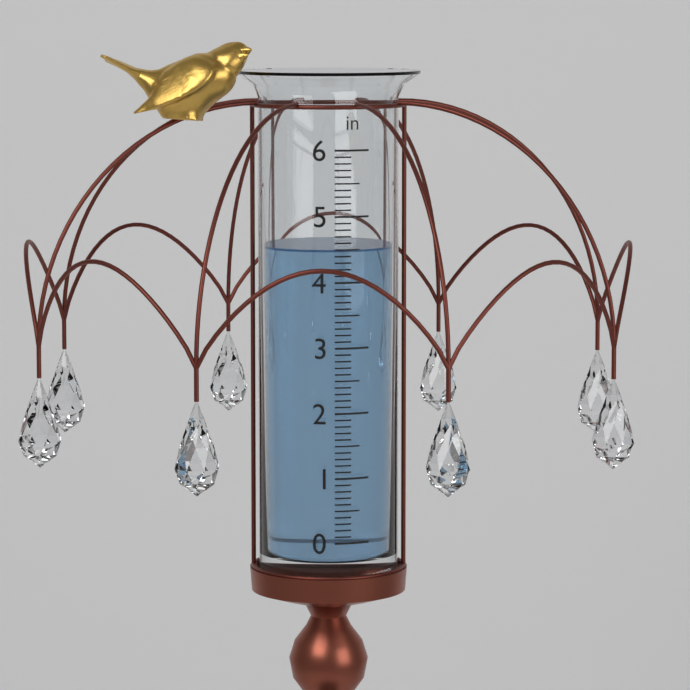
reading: 4.5 in
